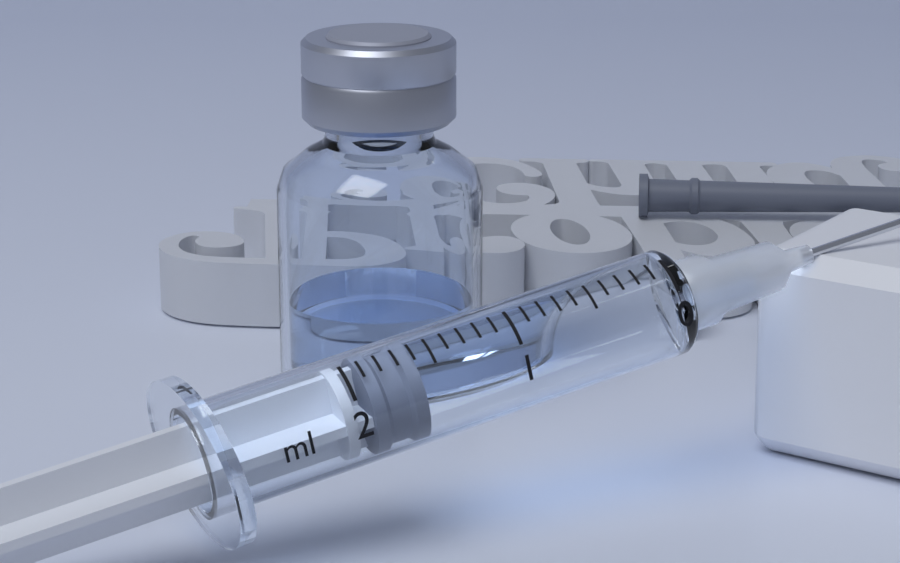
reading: 1.6 ml
